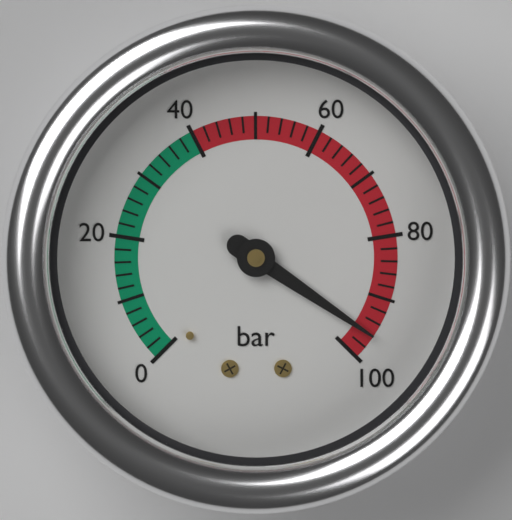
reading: 96 bar
